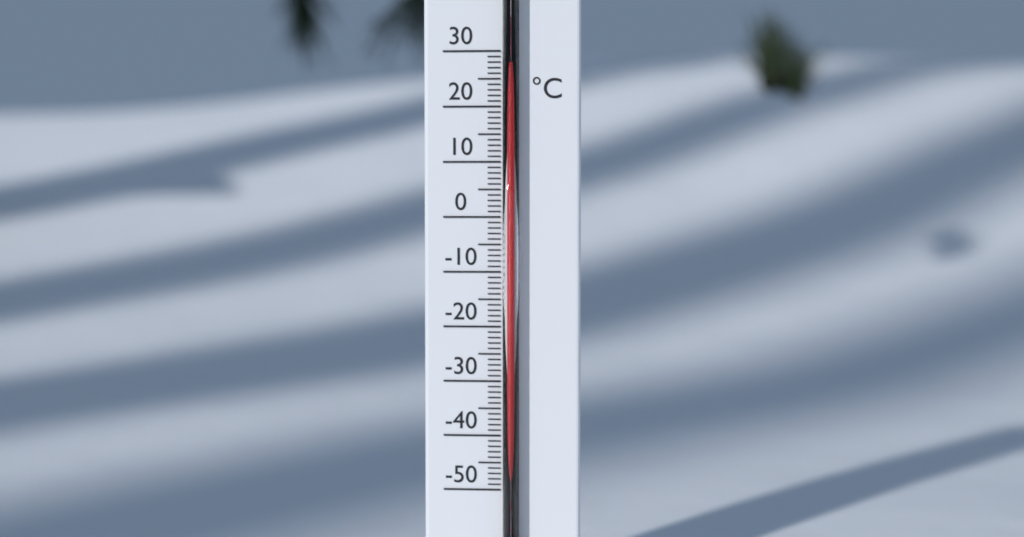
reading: 26 °C
